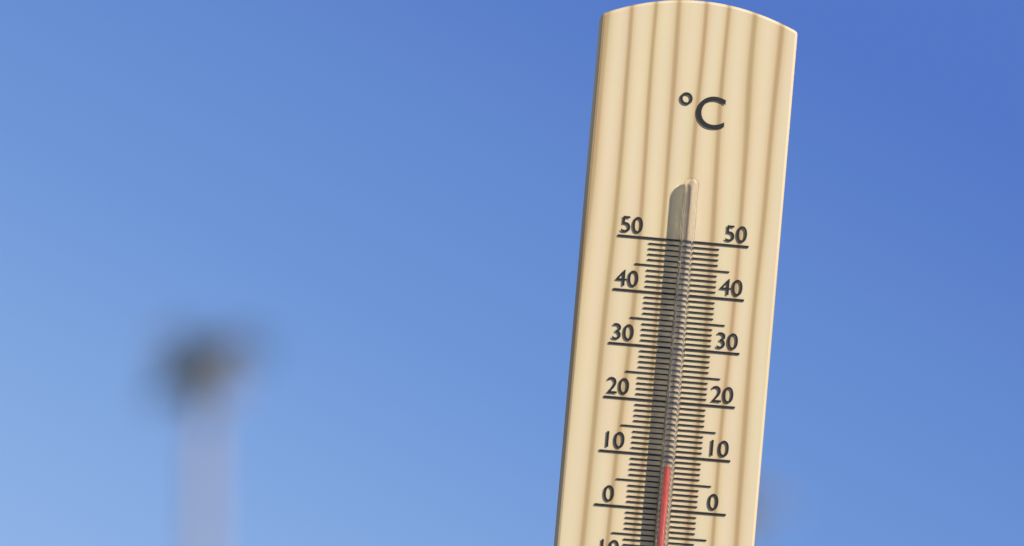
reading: 8 °C
